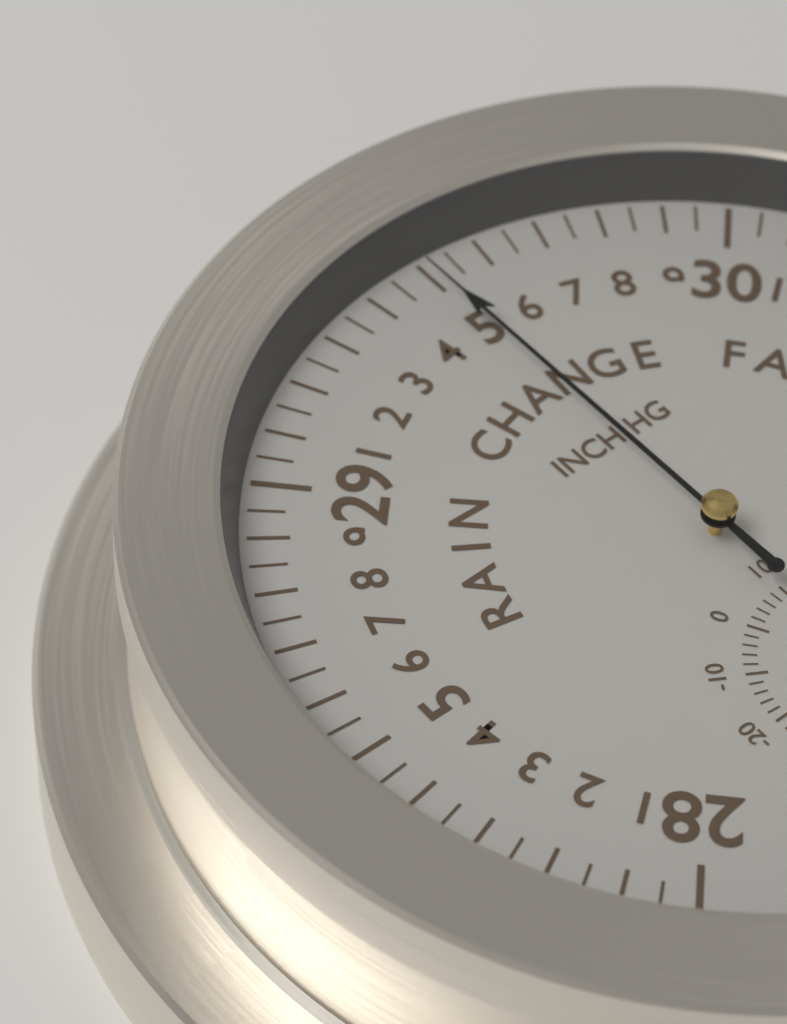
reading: 29.50 inHg
